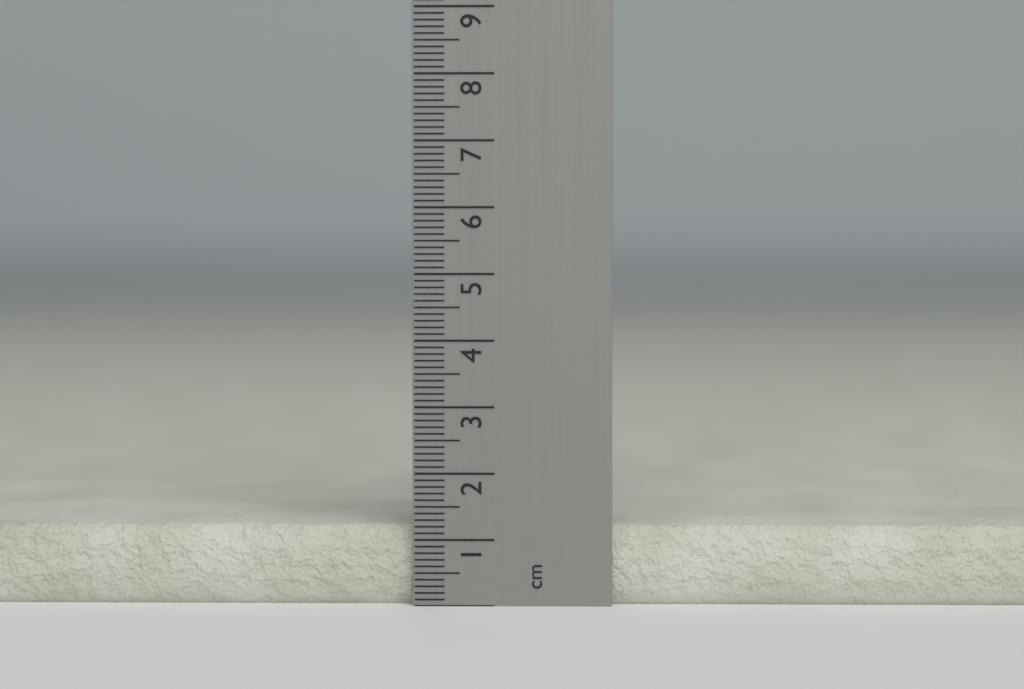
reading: 1.2 cm
